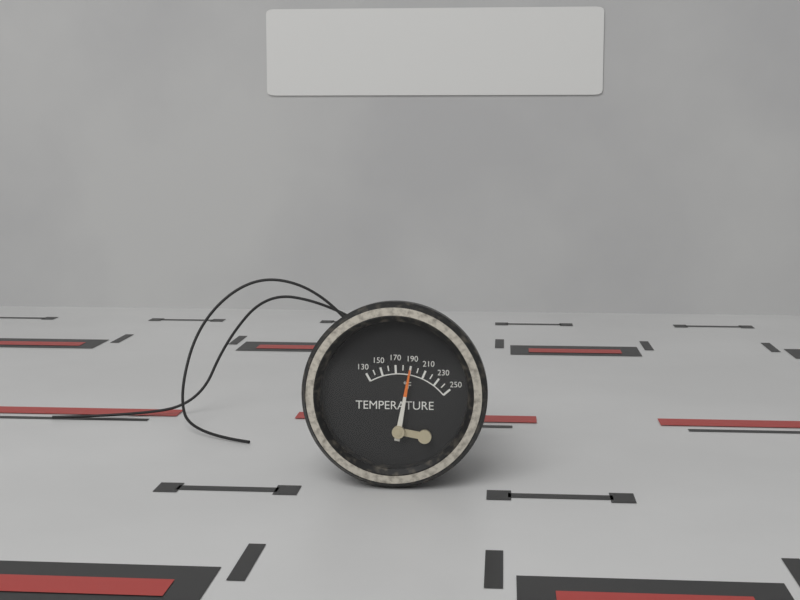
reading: 190 °F
